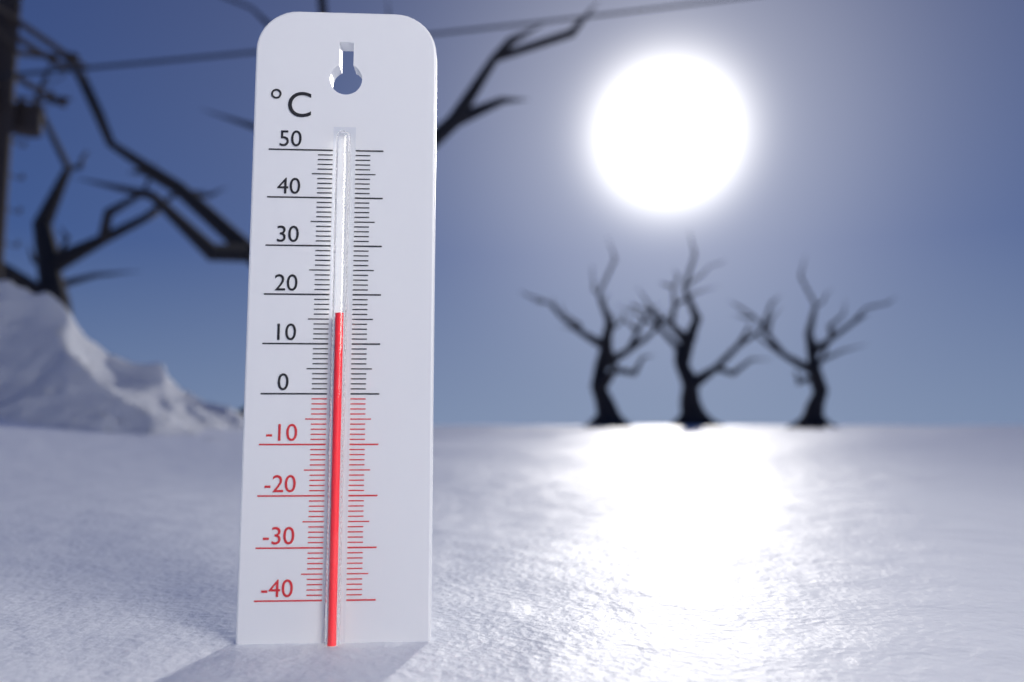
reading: 16 °C
